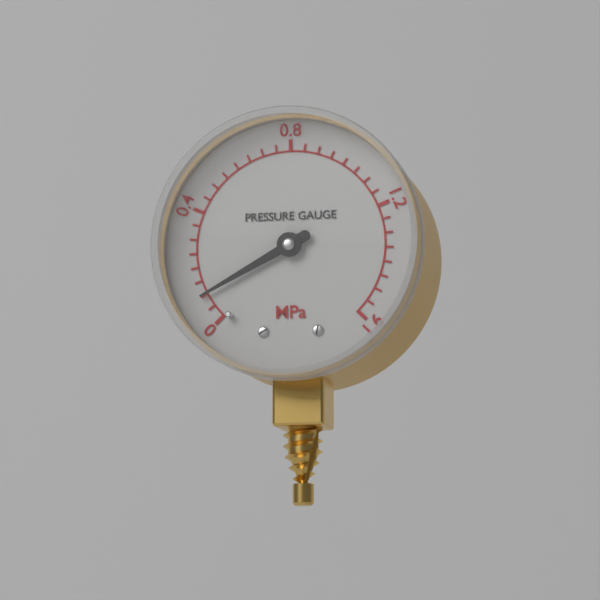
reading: 0.10 MPa
